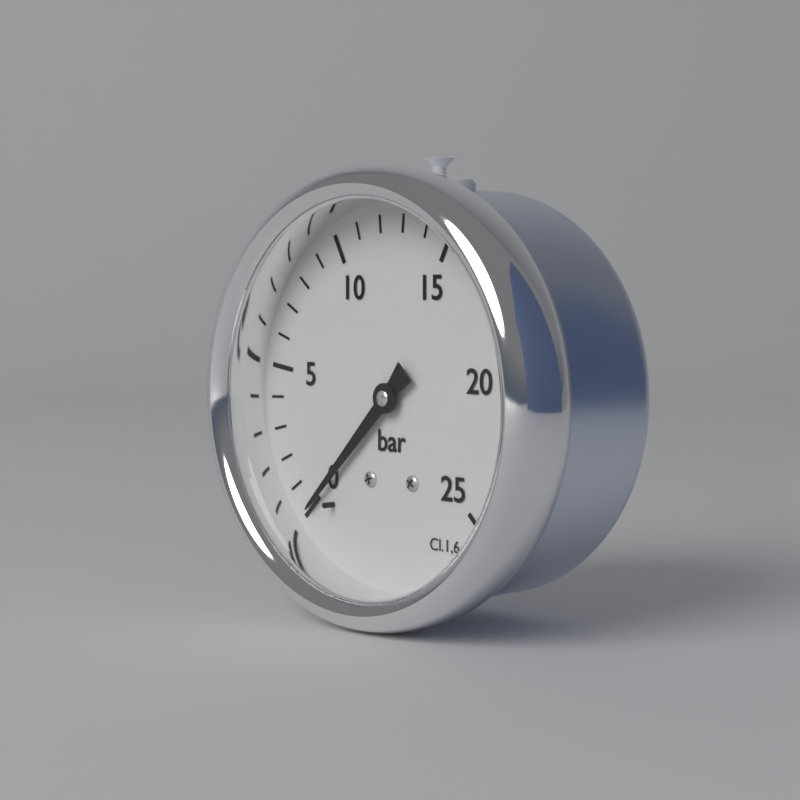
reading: 0 bar
